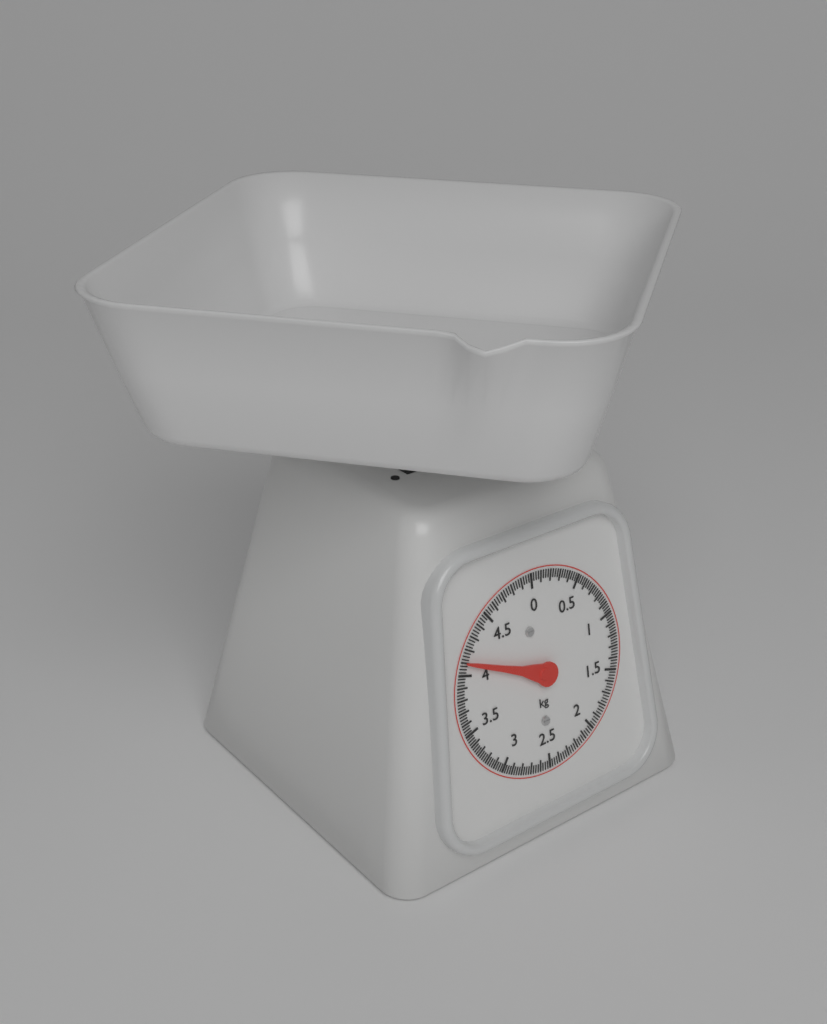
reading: 4.100 kg
